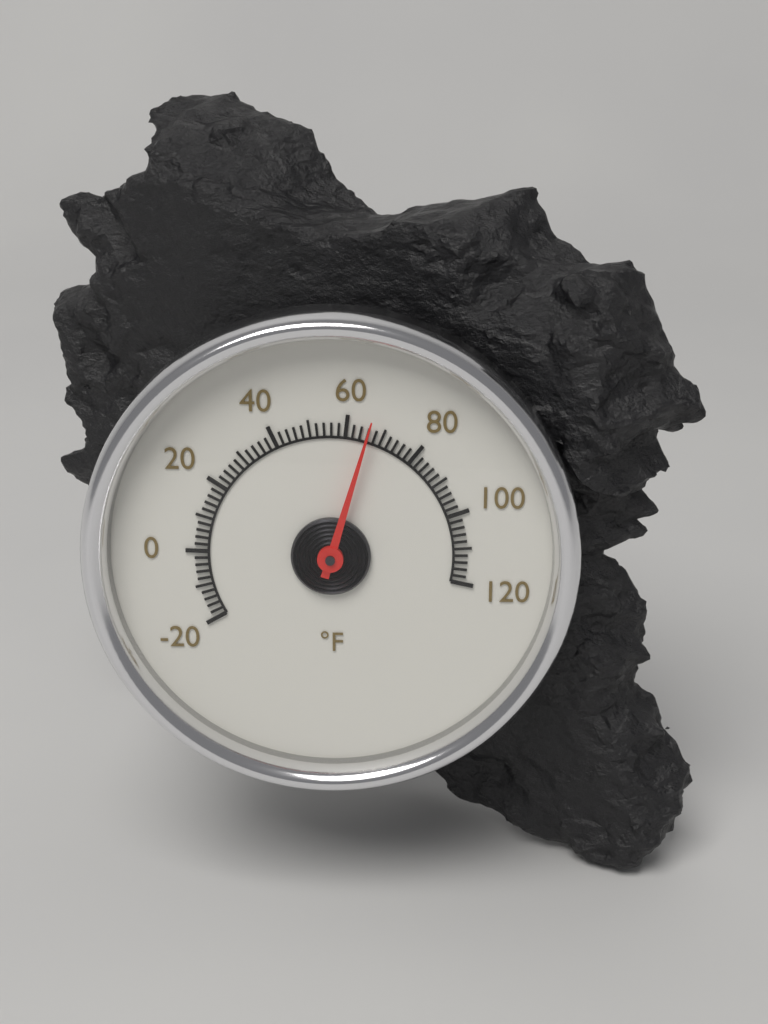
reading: 66 °F
